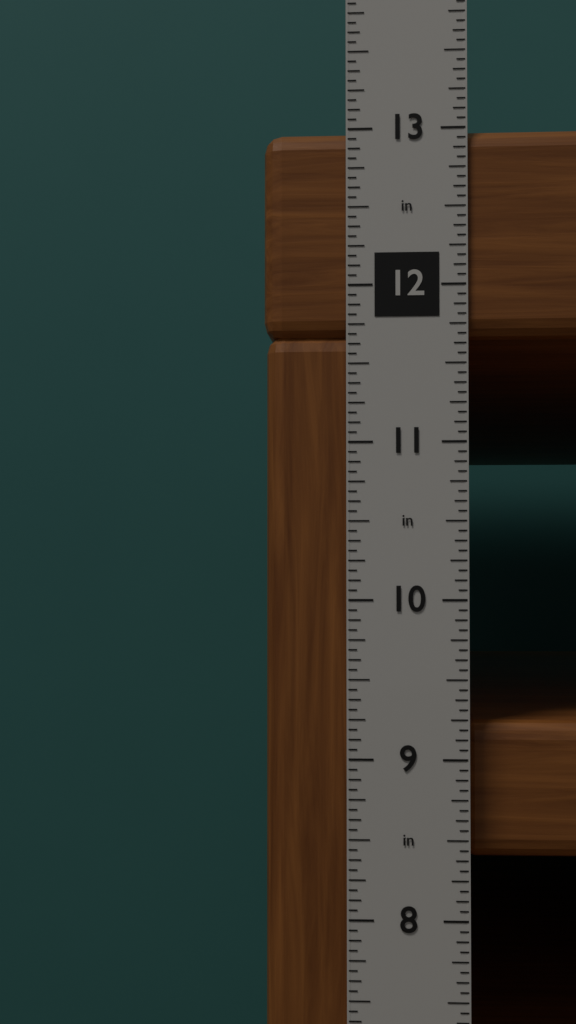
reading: 13.0000 in
